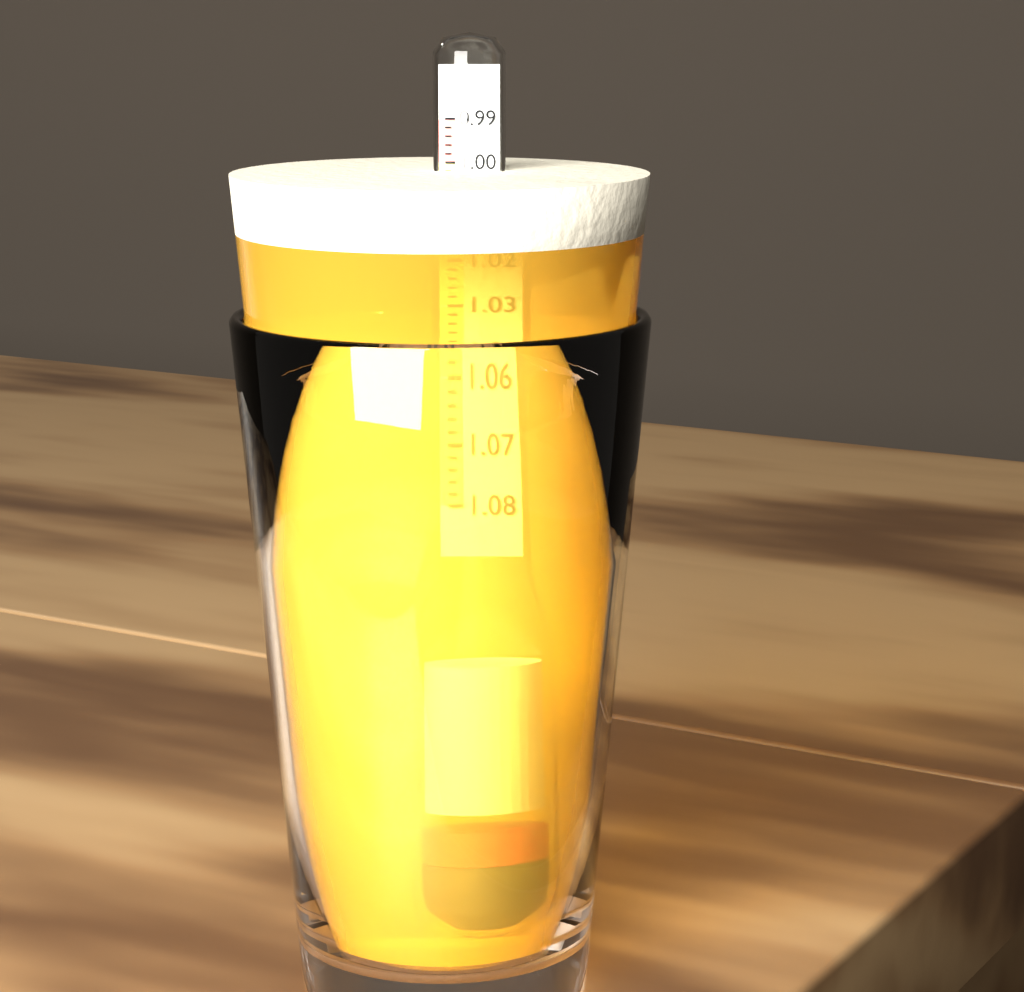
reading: 1.002 (no unit)
